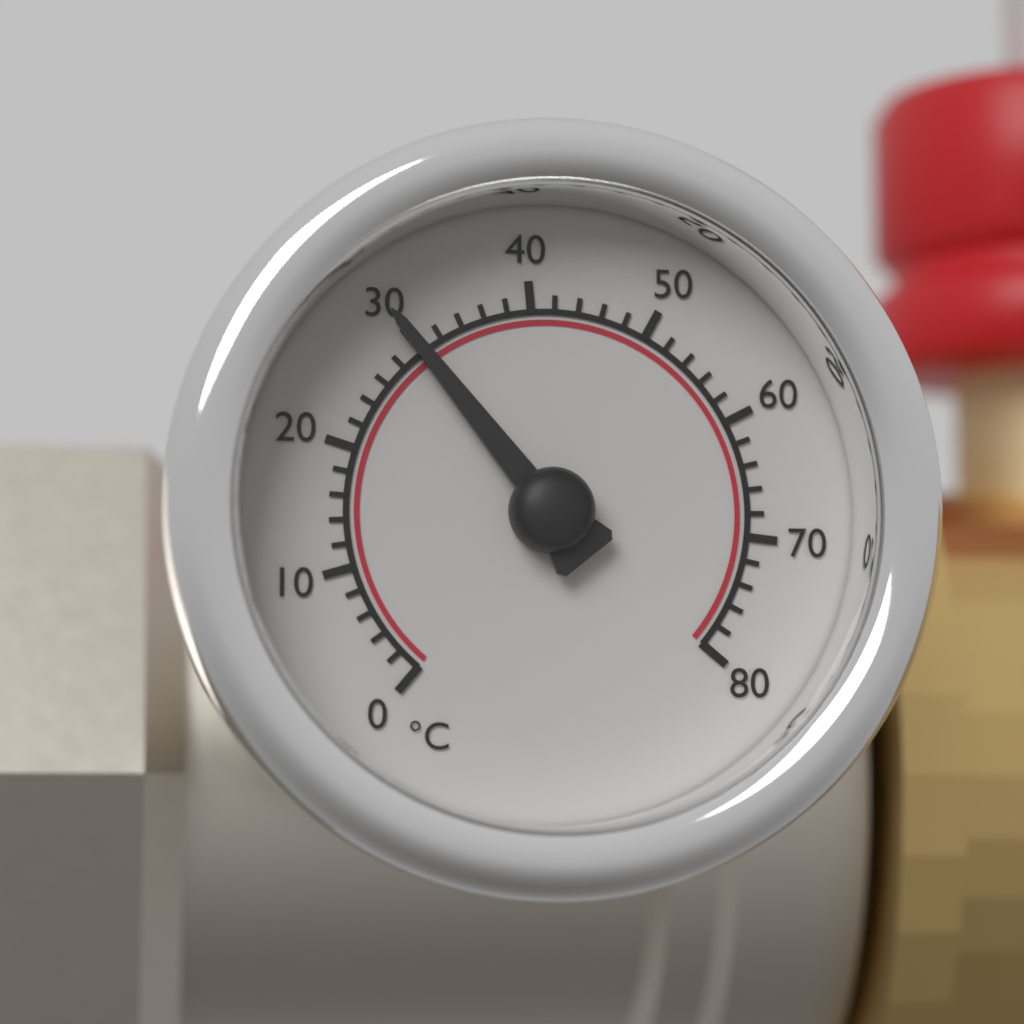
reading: 30 °C
